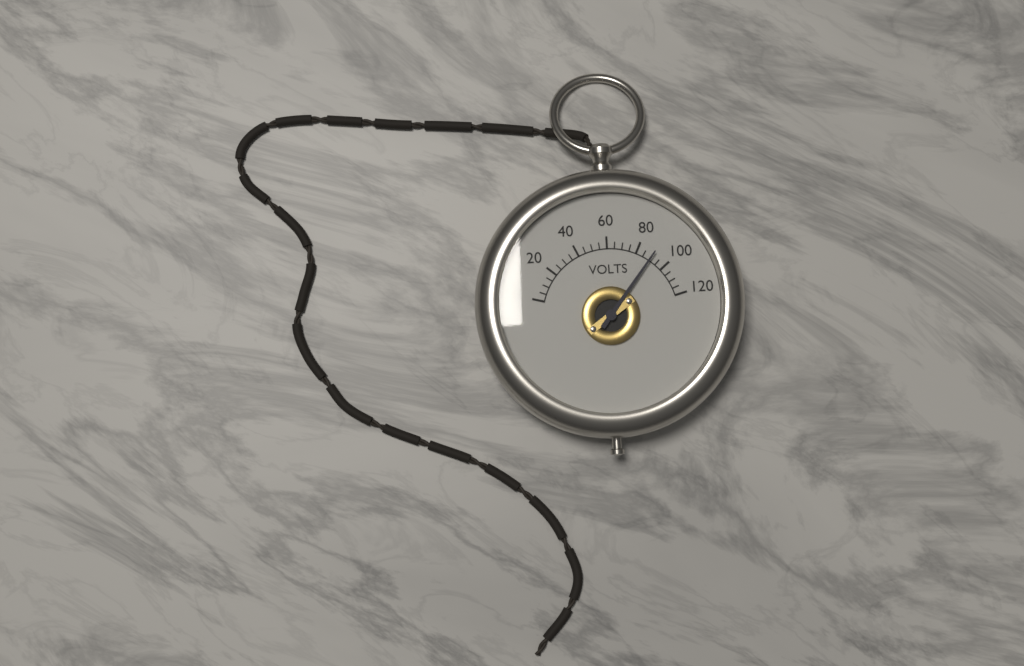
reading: 90 V
